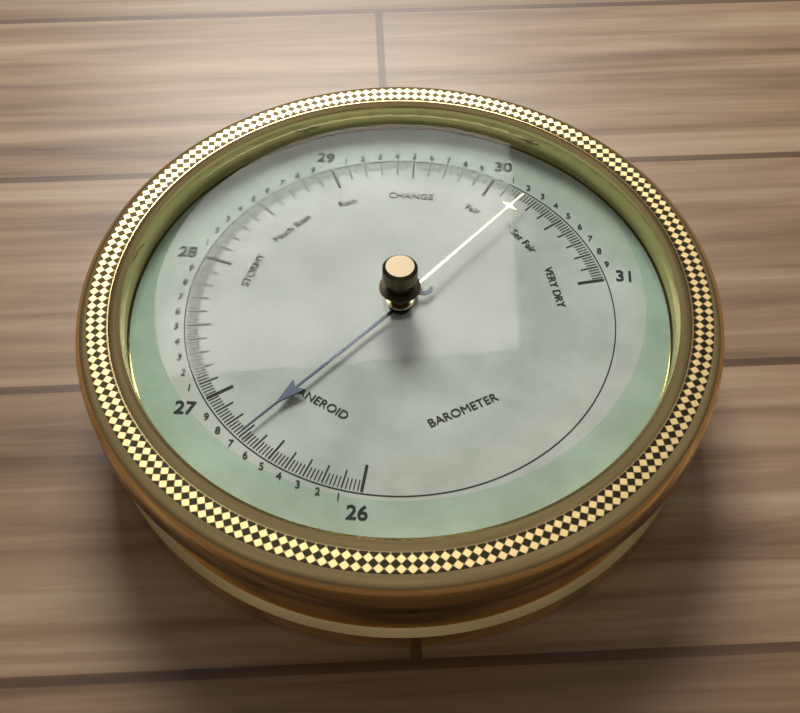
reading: 26.70 (no unit)
